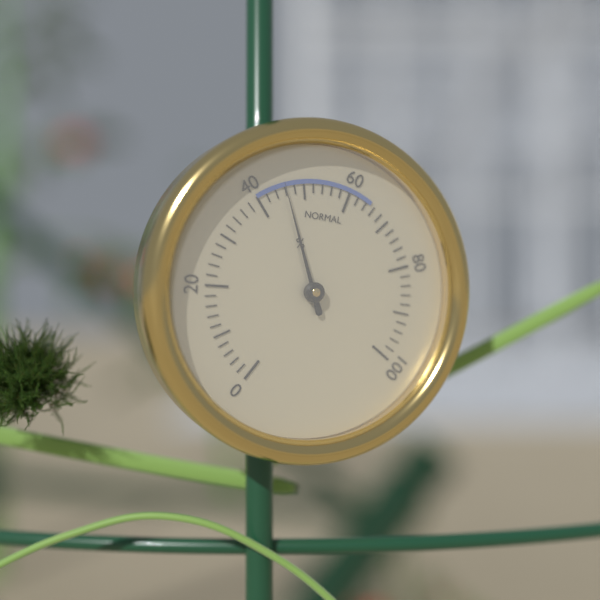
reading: 46 %
